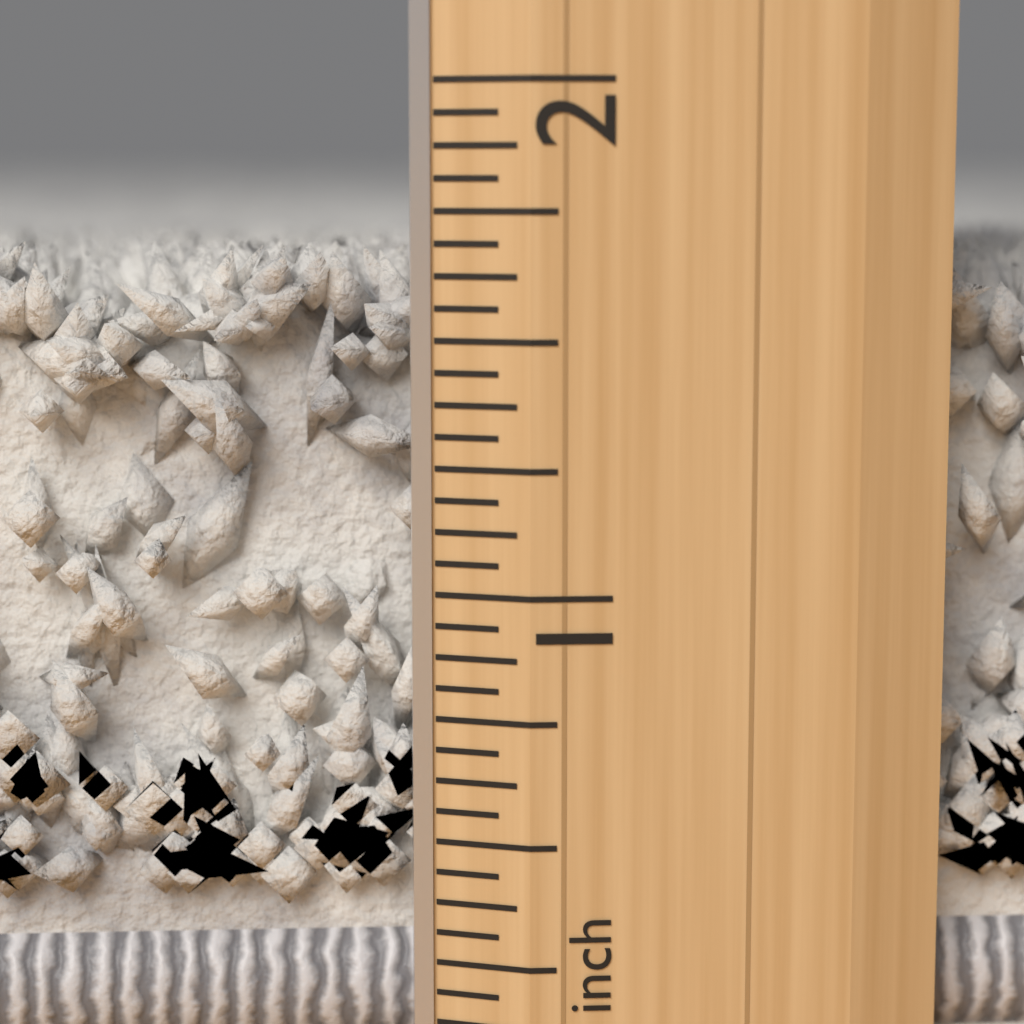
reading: 1.6875 inch
